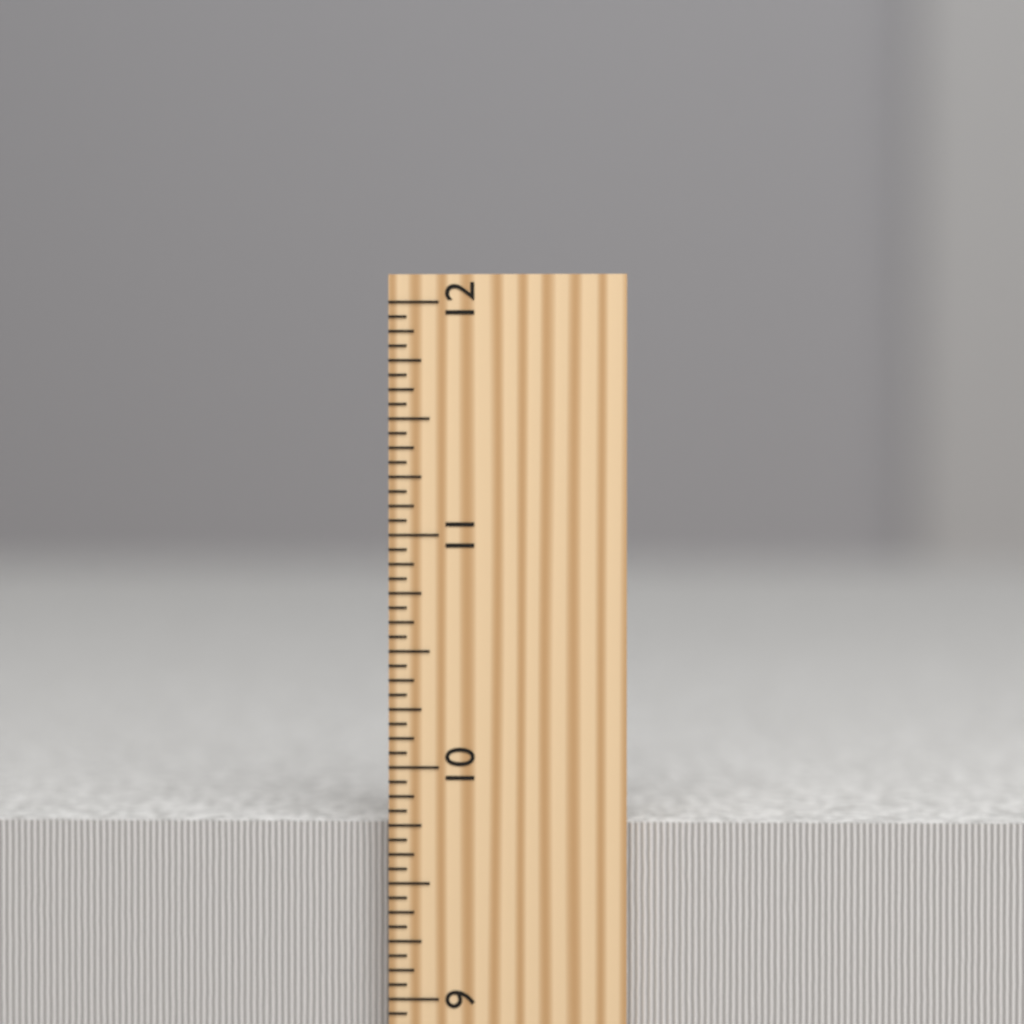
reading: 9.7500 inch
